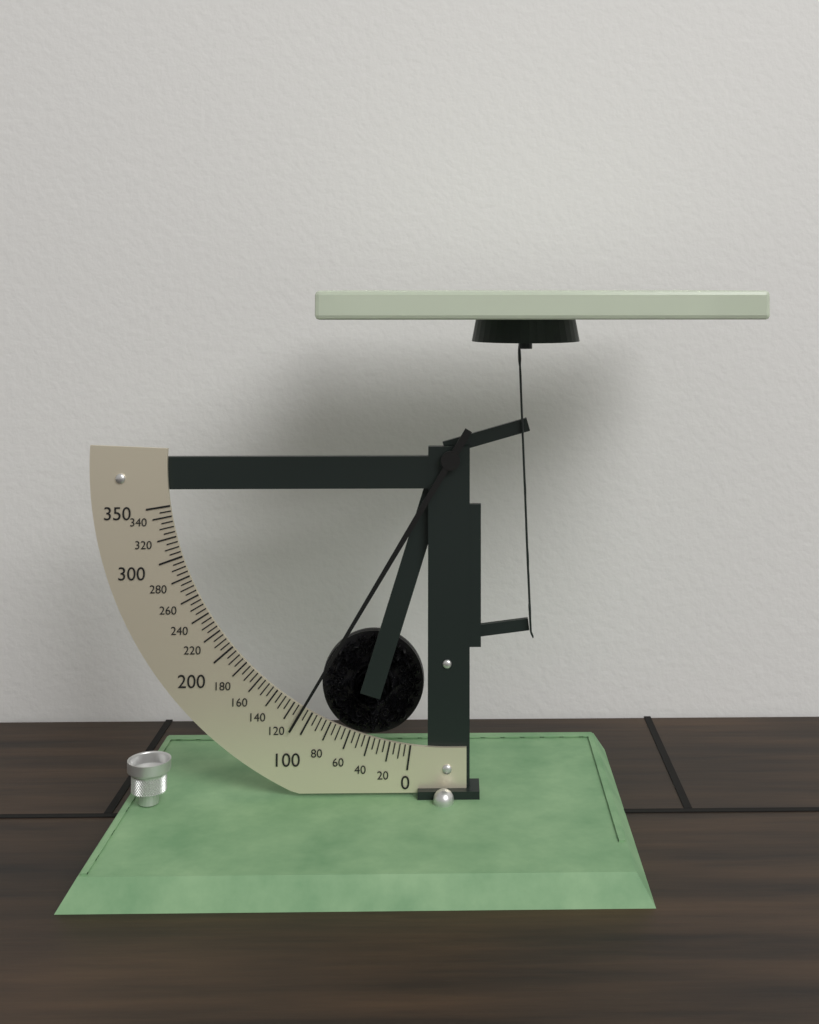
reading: 110 (no unit)
